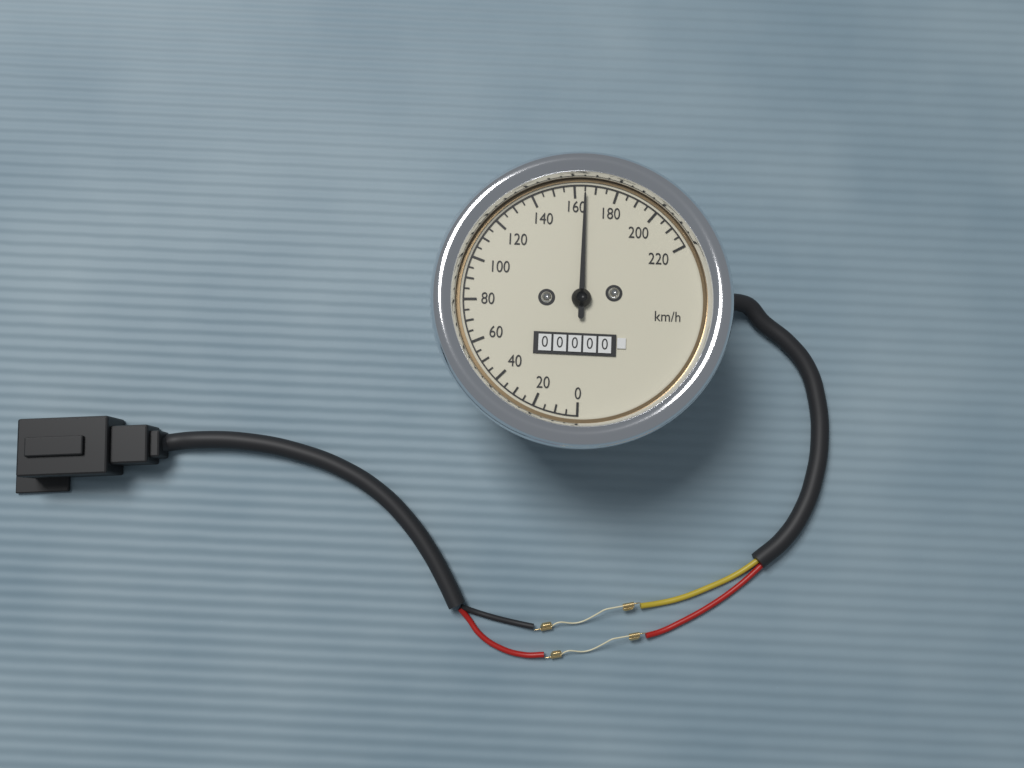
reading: 165 km/h
